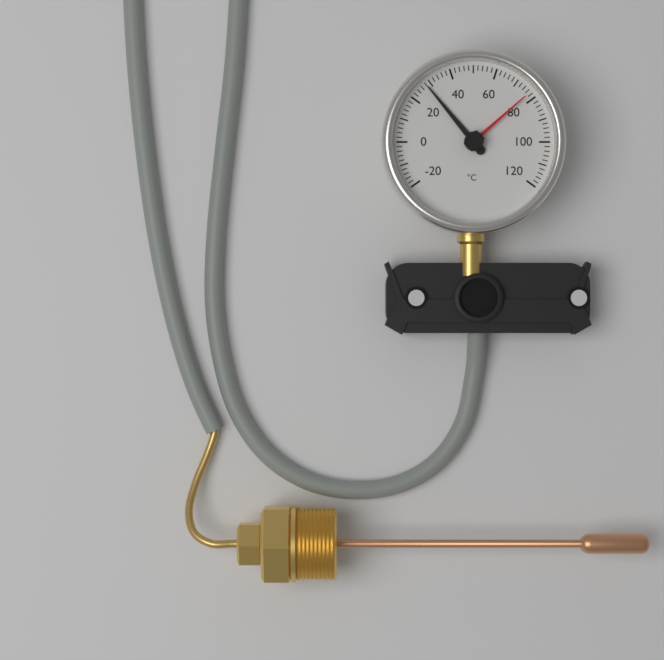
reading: 28 °C
